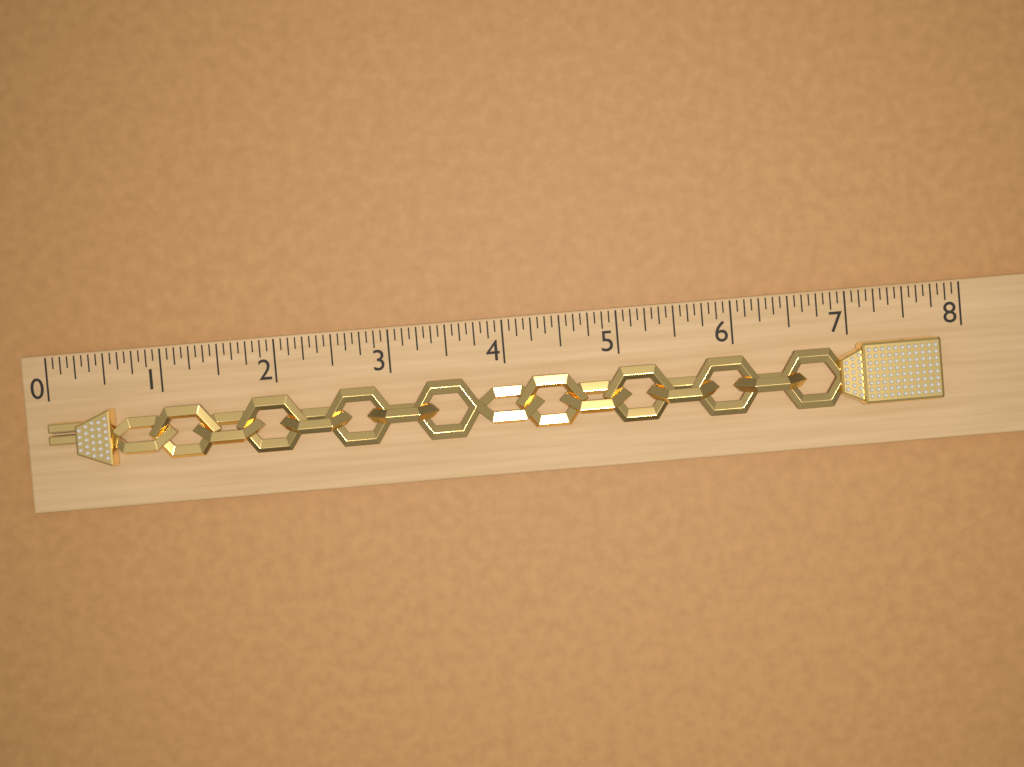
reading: 7.7500 (no unit)
